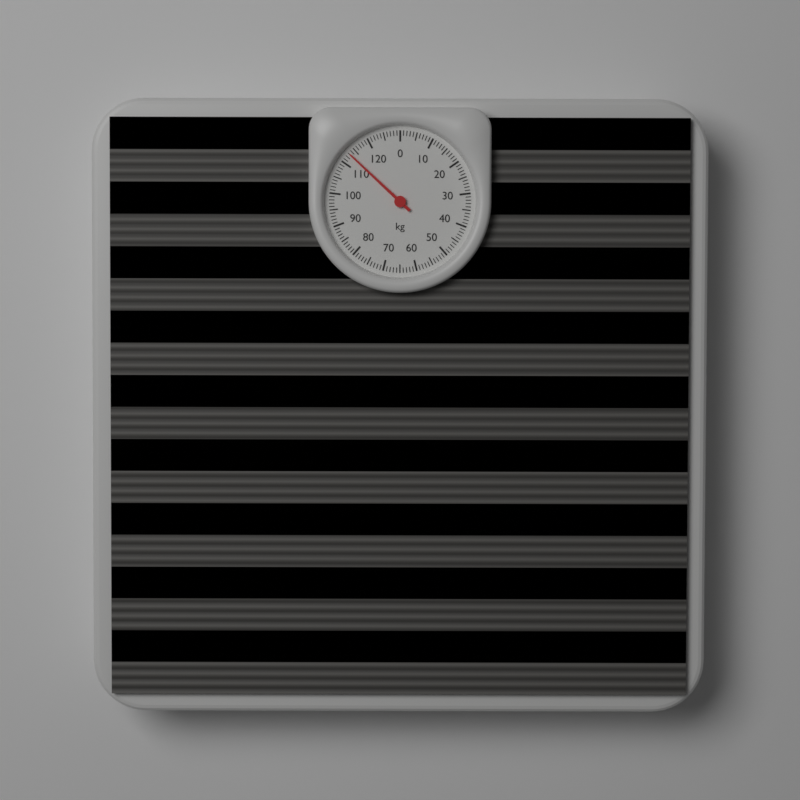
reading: 113 kg
